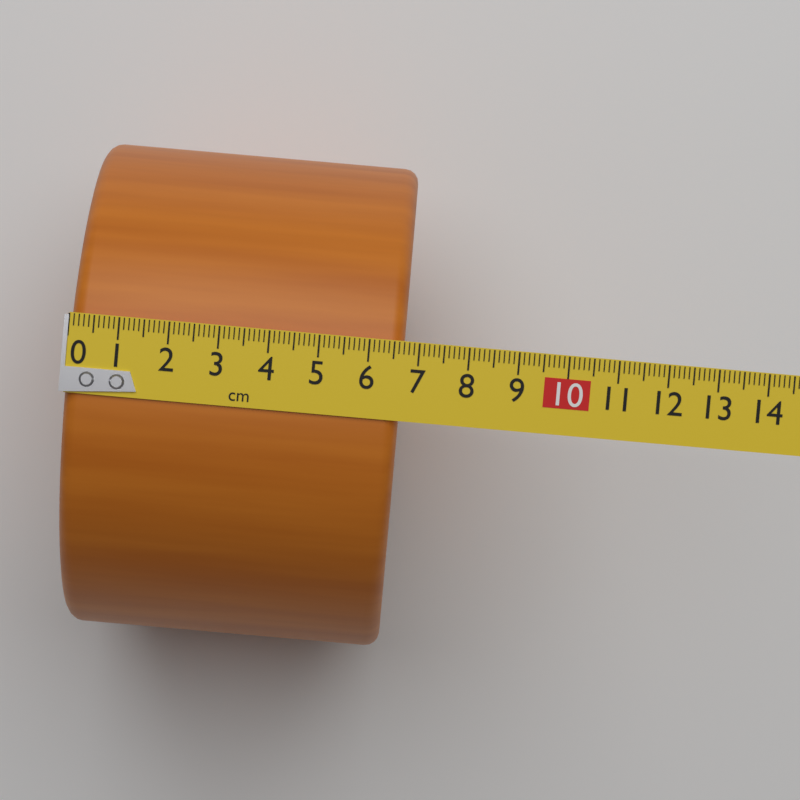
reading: 6.7 cm
